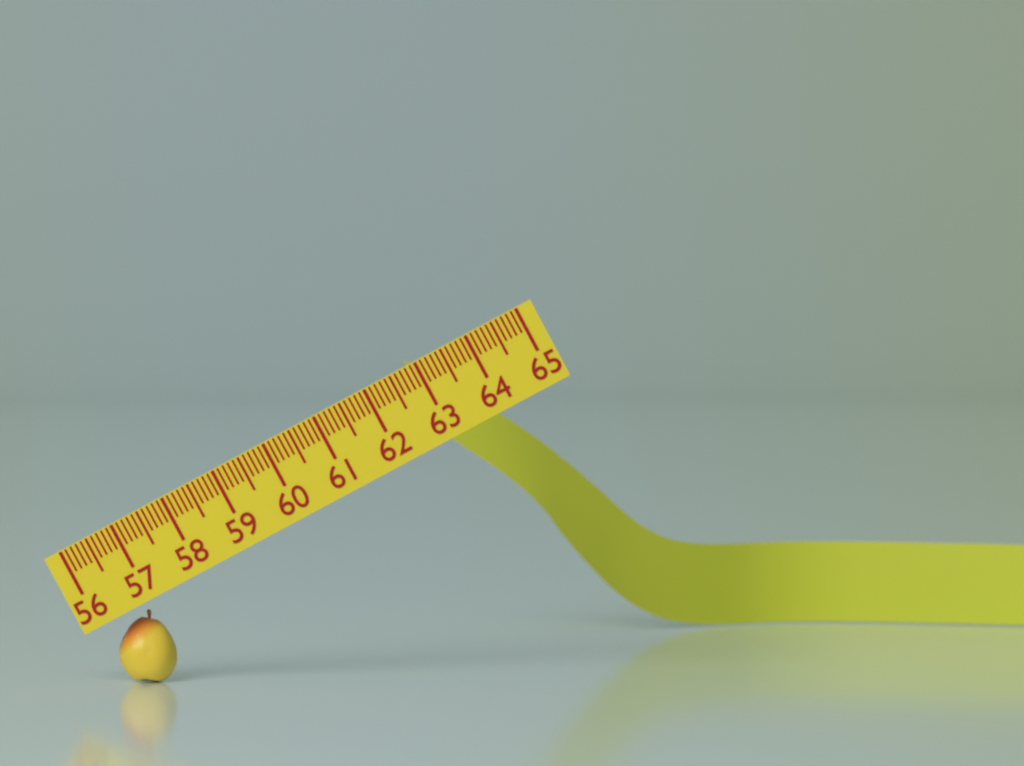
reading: 57.0 (no unit)
